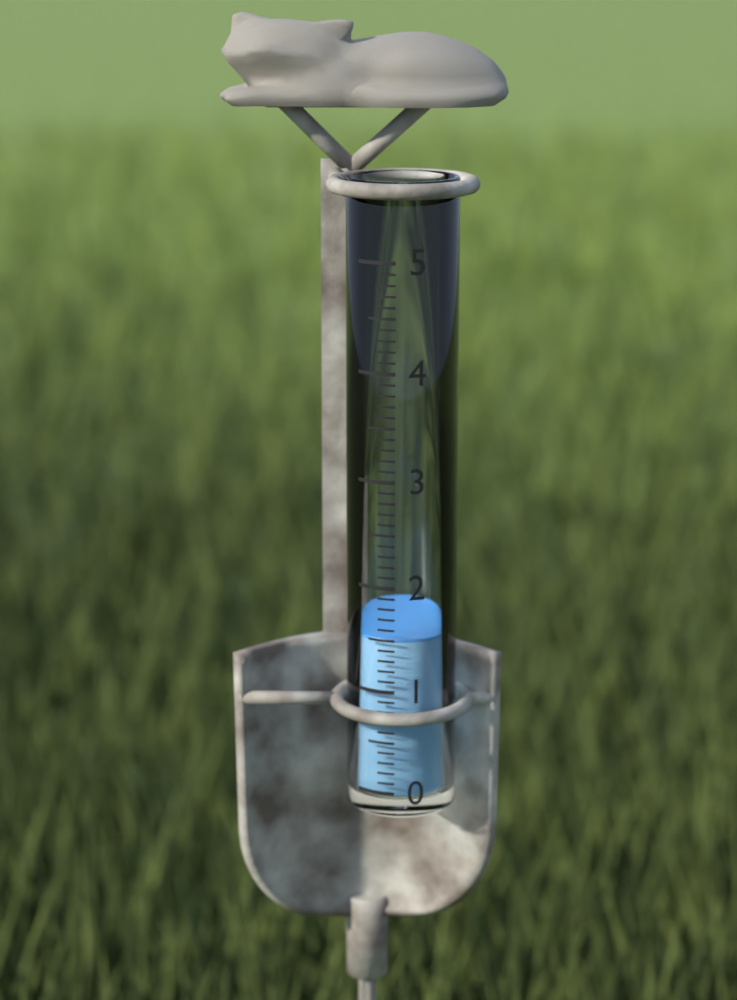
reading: 1.5 (no unit)
